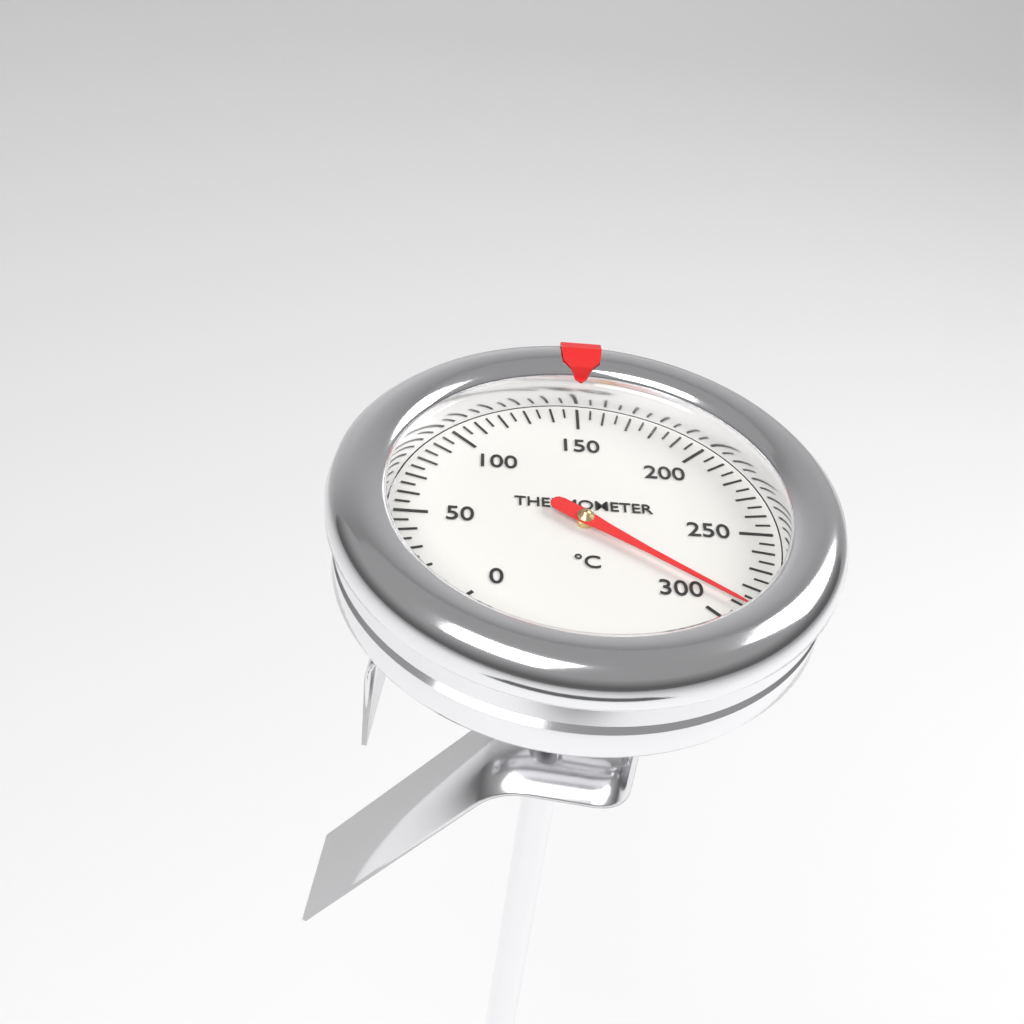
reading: 290 °C
